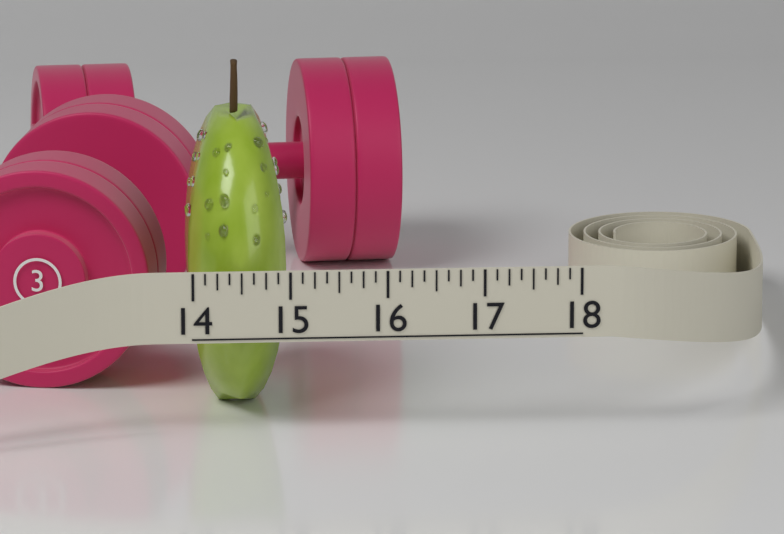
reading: 15.000 (no unit)
